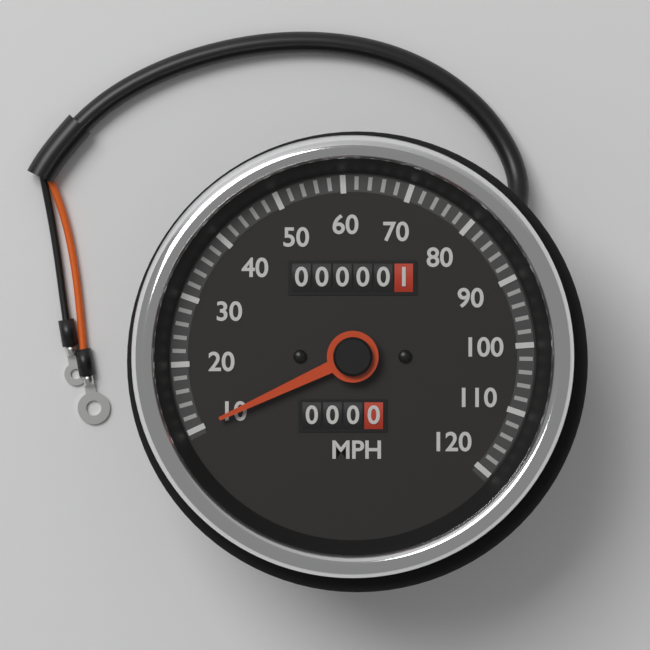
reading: 10 MPH
